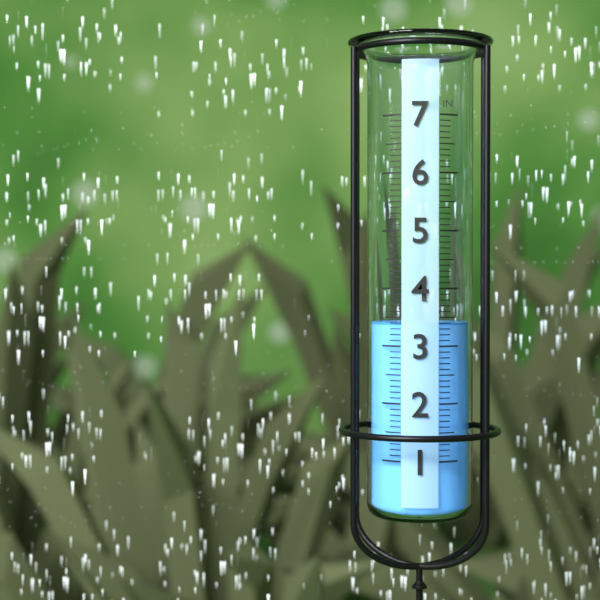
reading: 3.4 in
